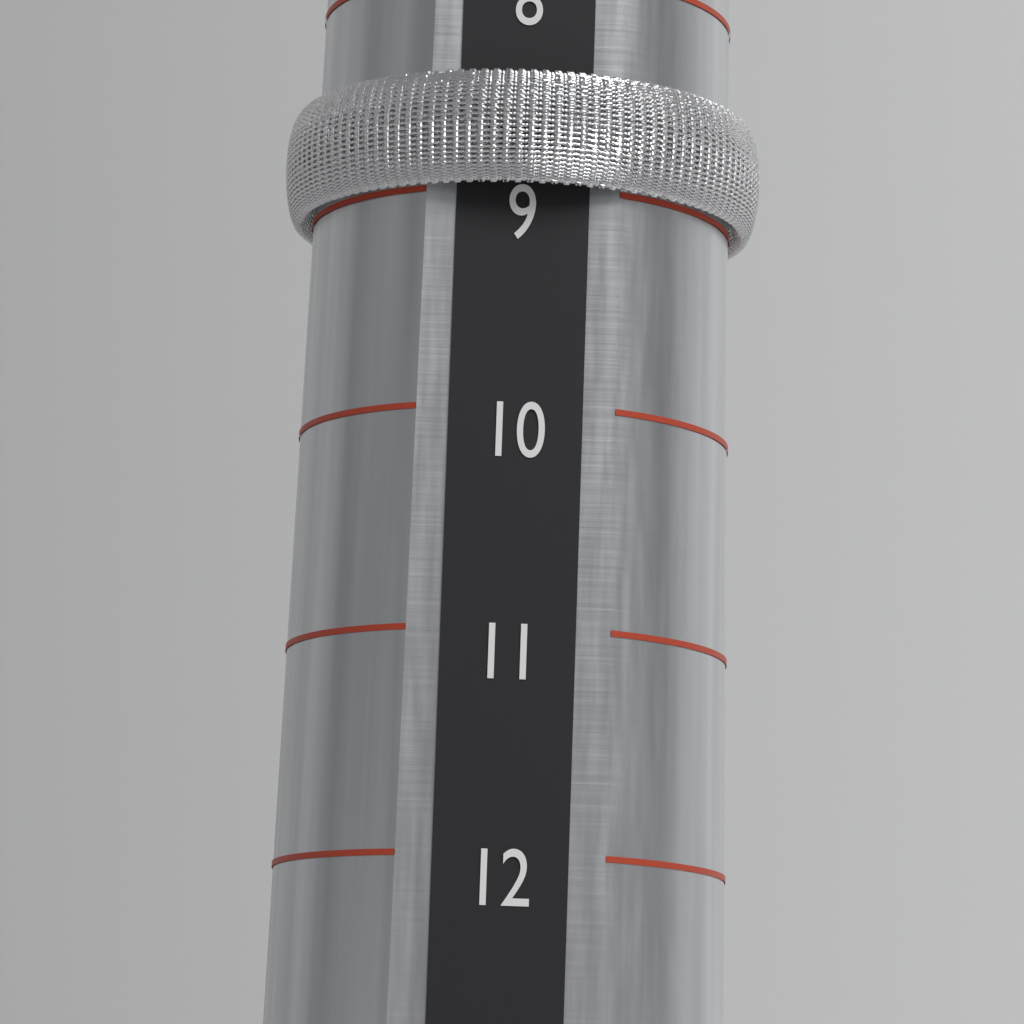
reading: 9 (no unit)
